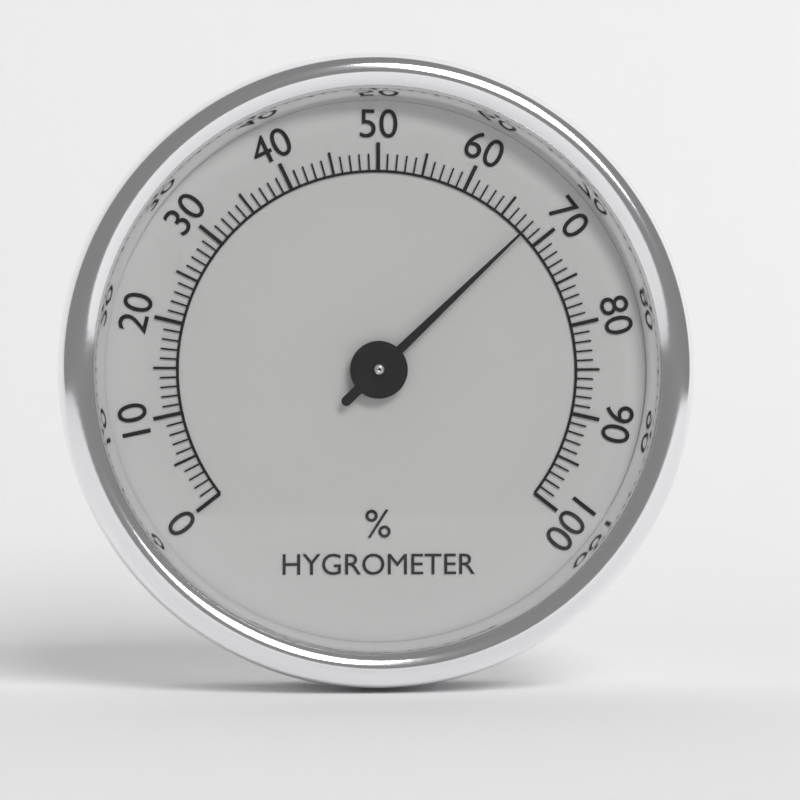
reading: 68 %
